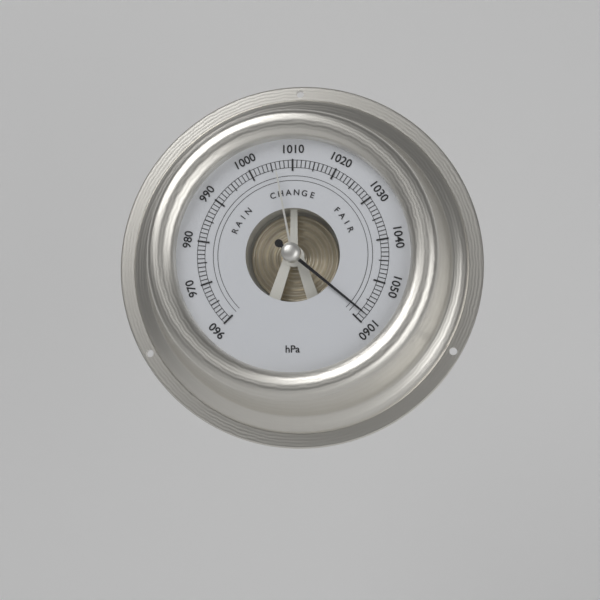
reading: 1058 hPa
